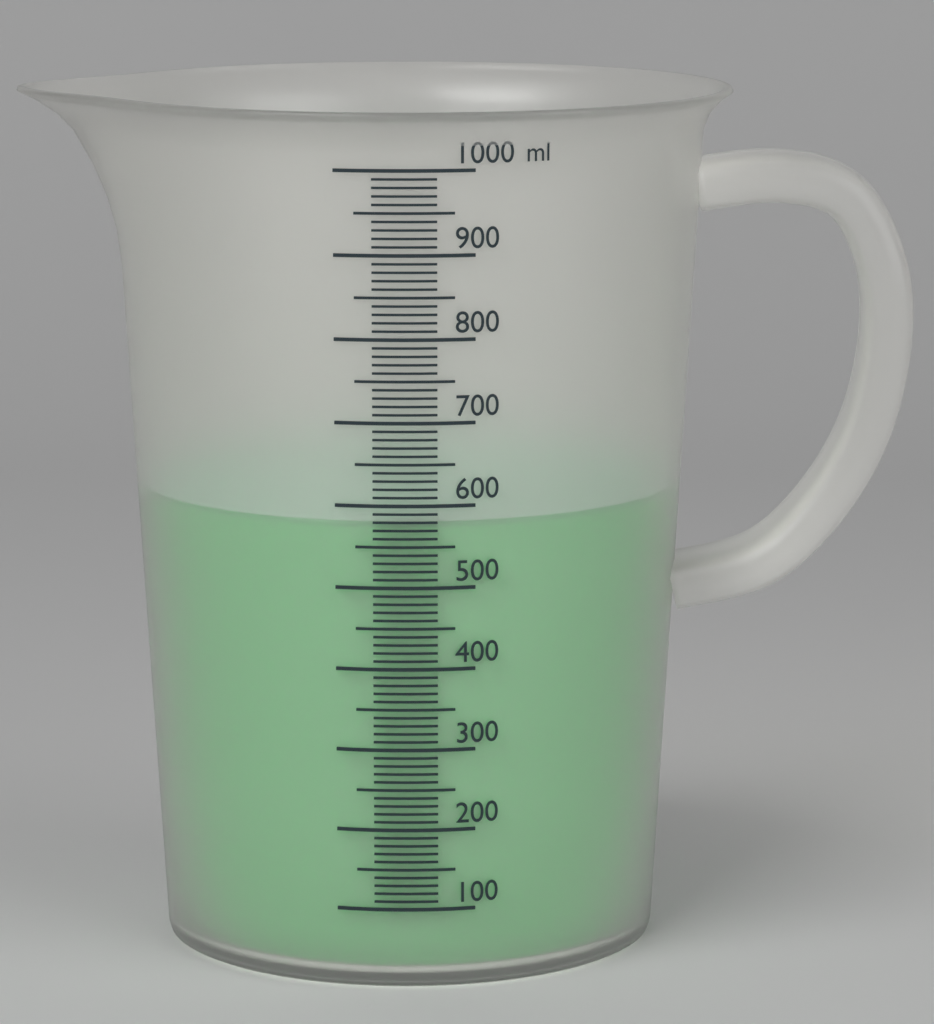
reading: 580 ml
